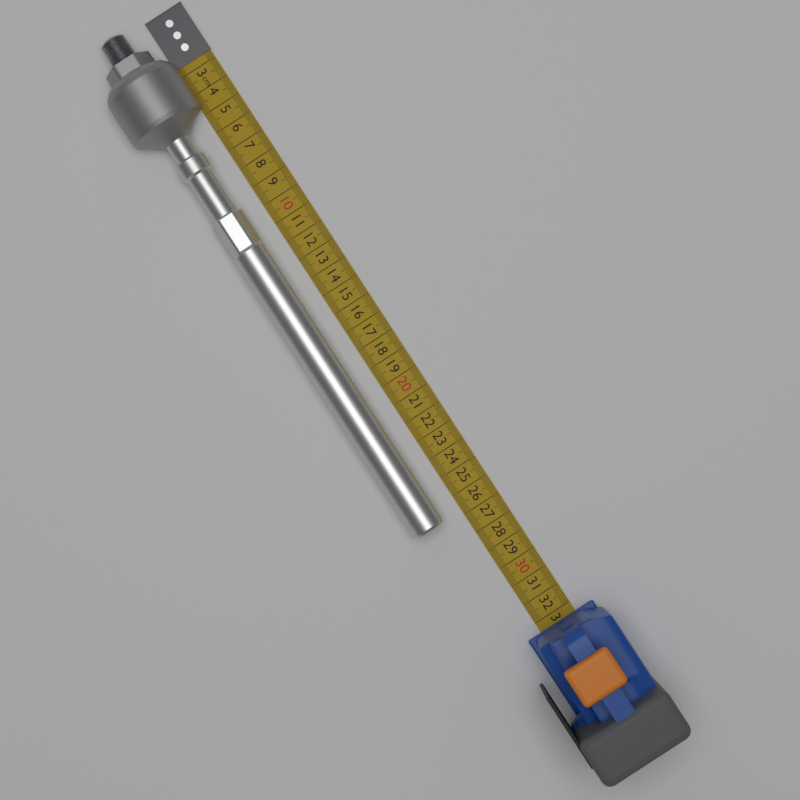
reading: 26.7 cm
